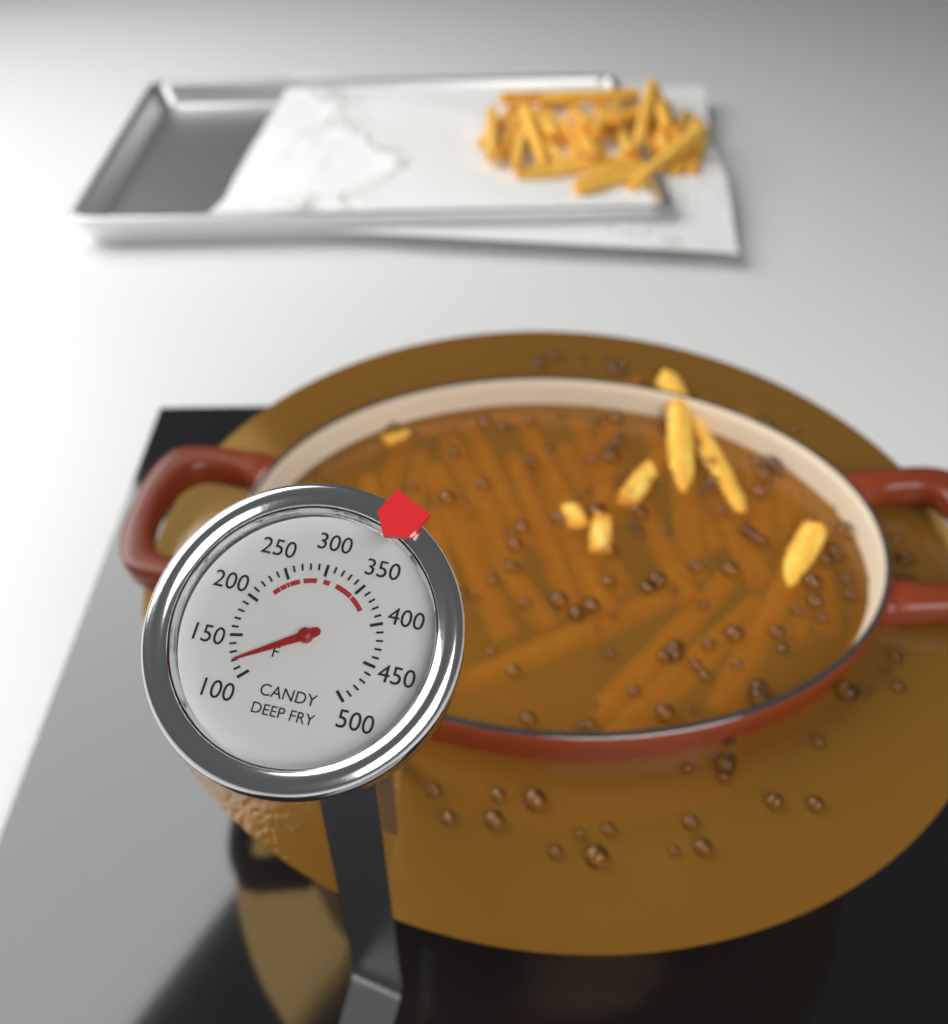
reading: 120 °F
